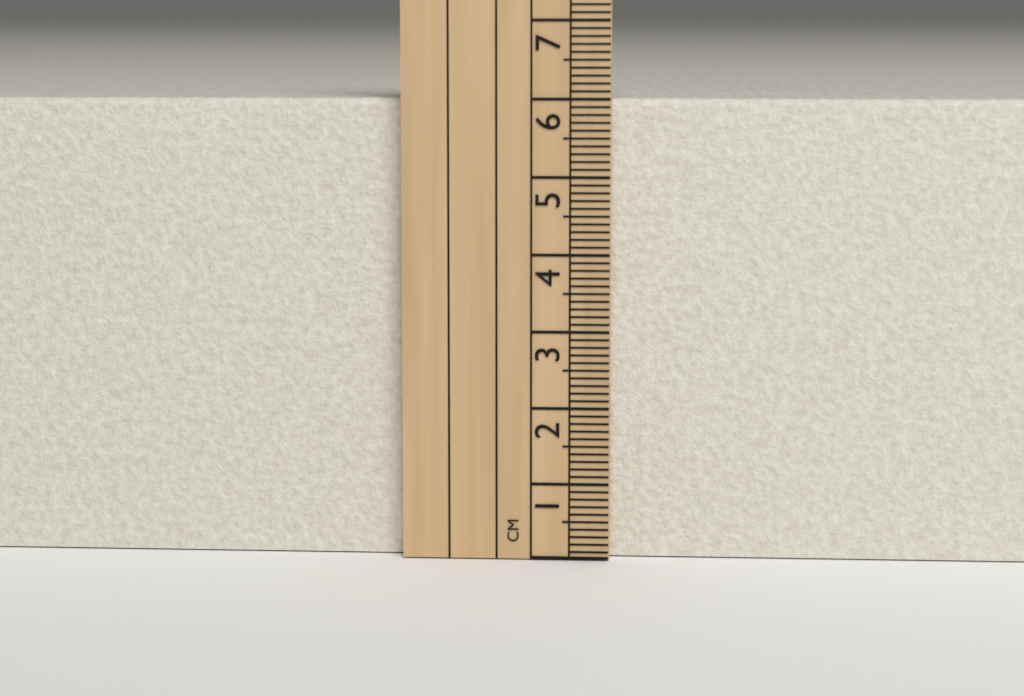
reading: 6.0 cm
